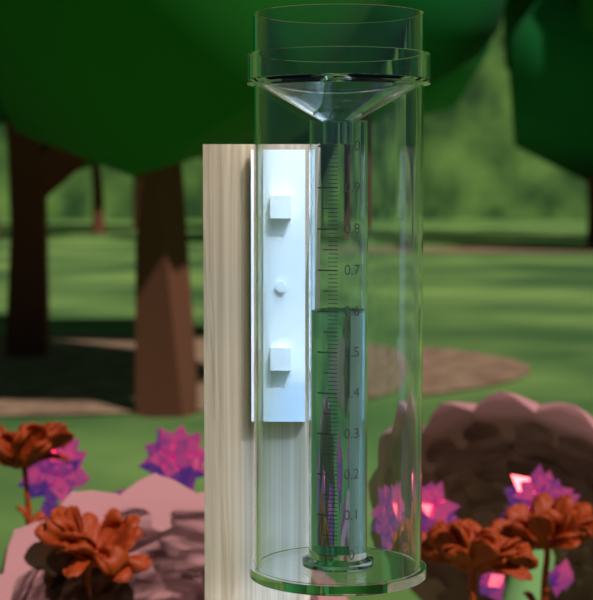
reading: 0.60 (no unit)
